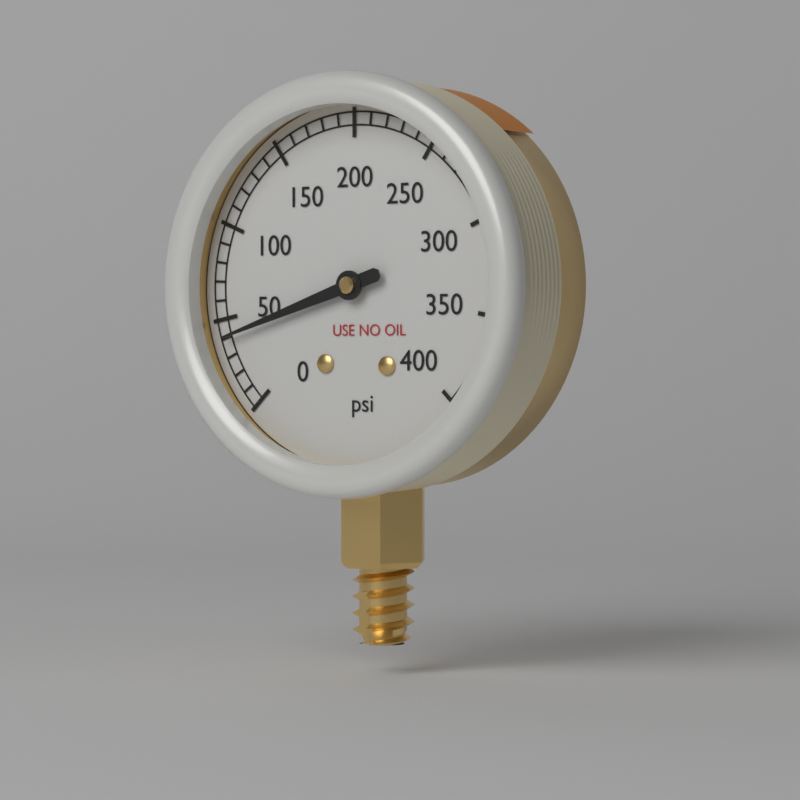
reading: 40 psi
